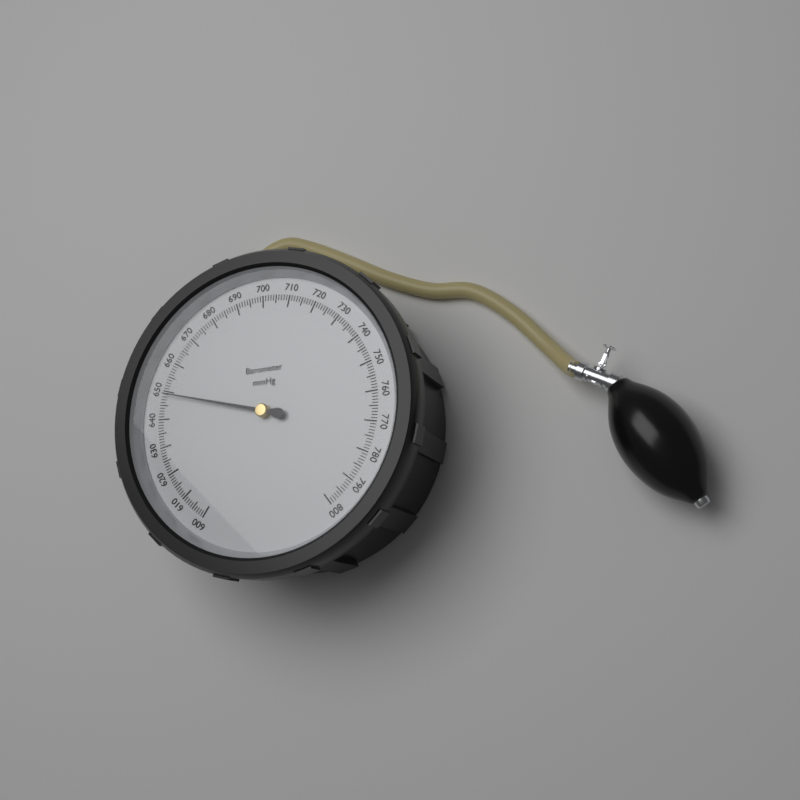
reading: 649 mmHg
